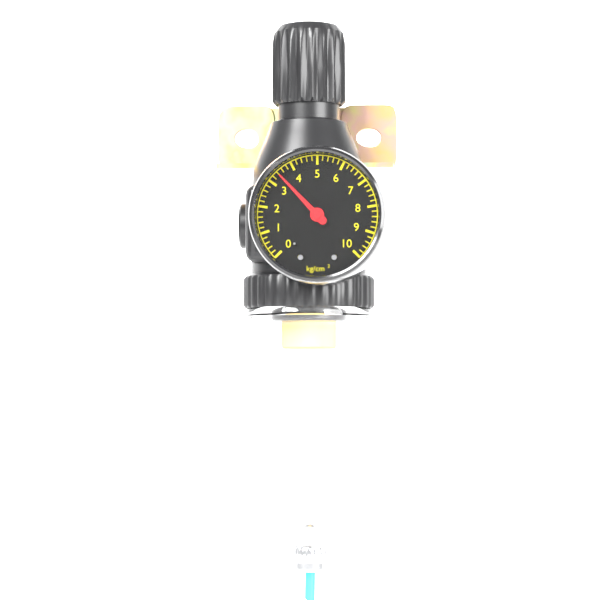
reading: 3.4 kg/cm²
